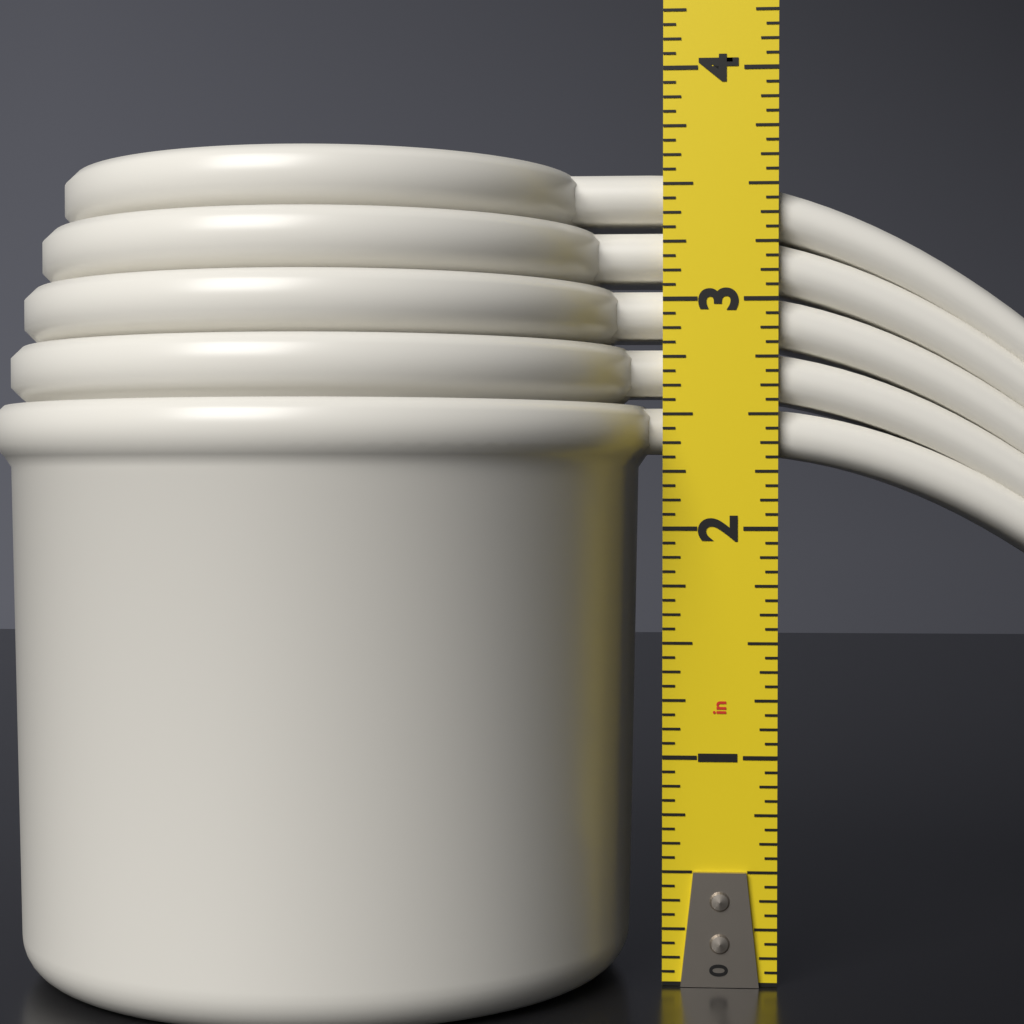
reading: 3.5625 in
